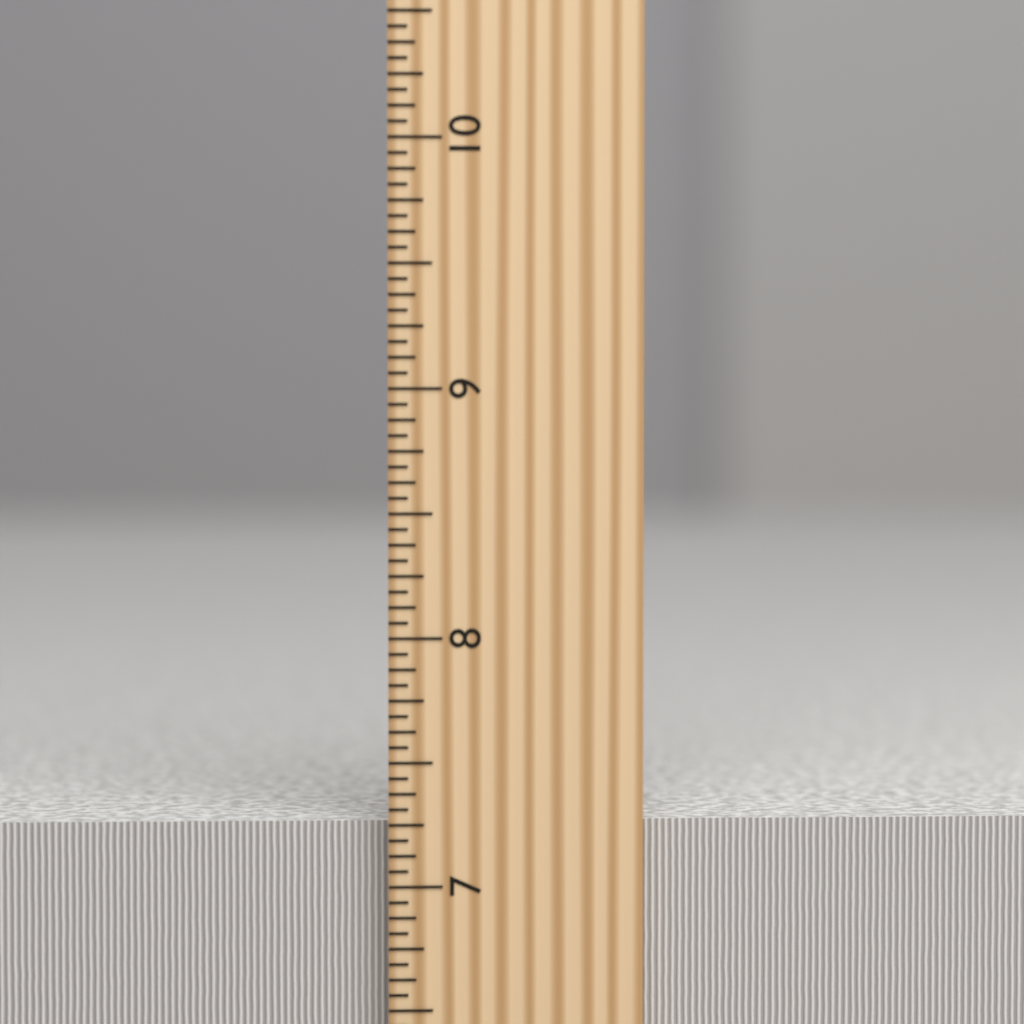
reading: 7.2500 inch
